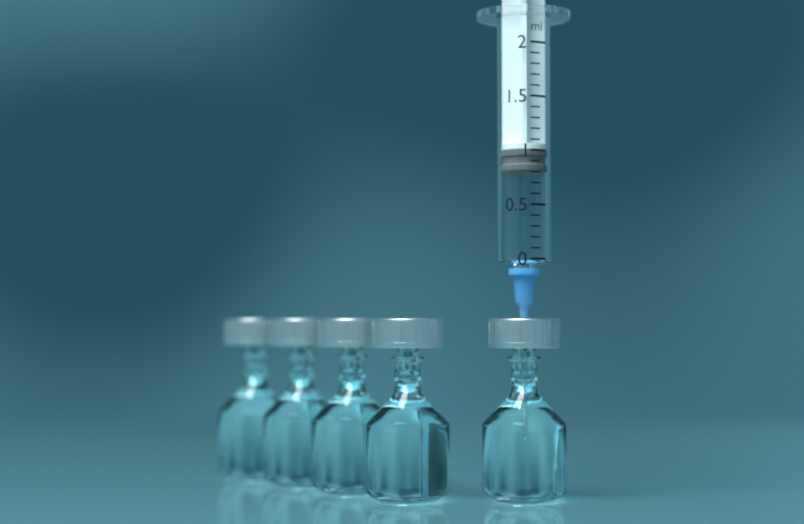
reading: 0.8 ml
